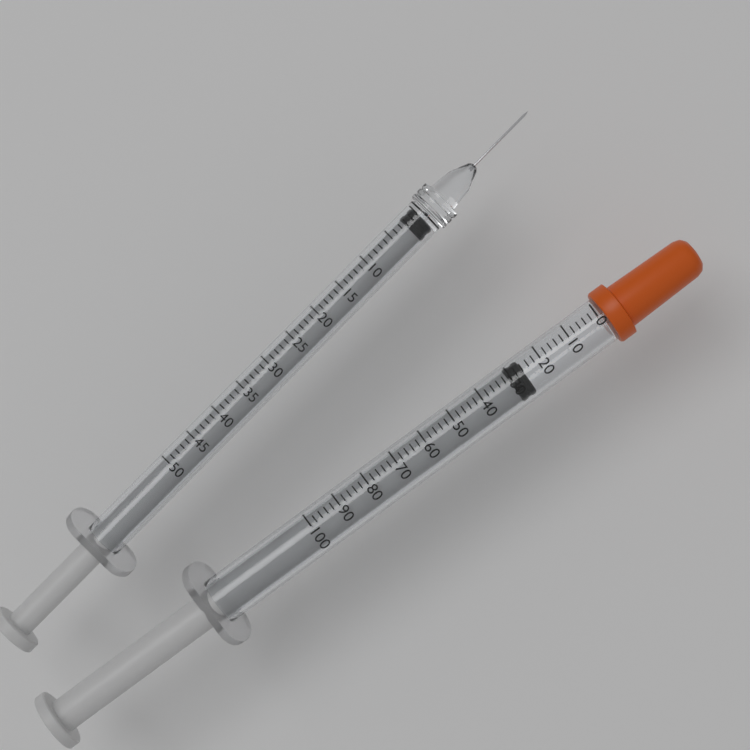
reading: 26 (no unit)
